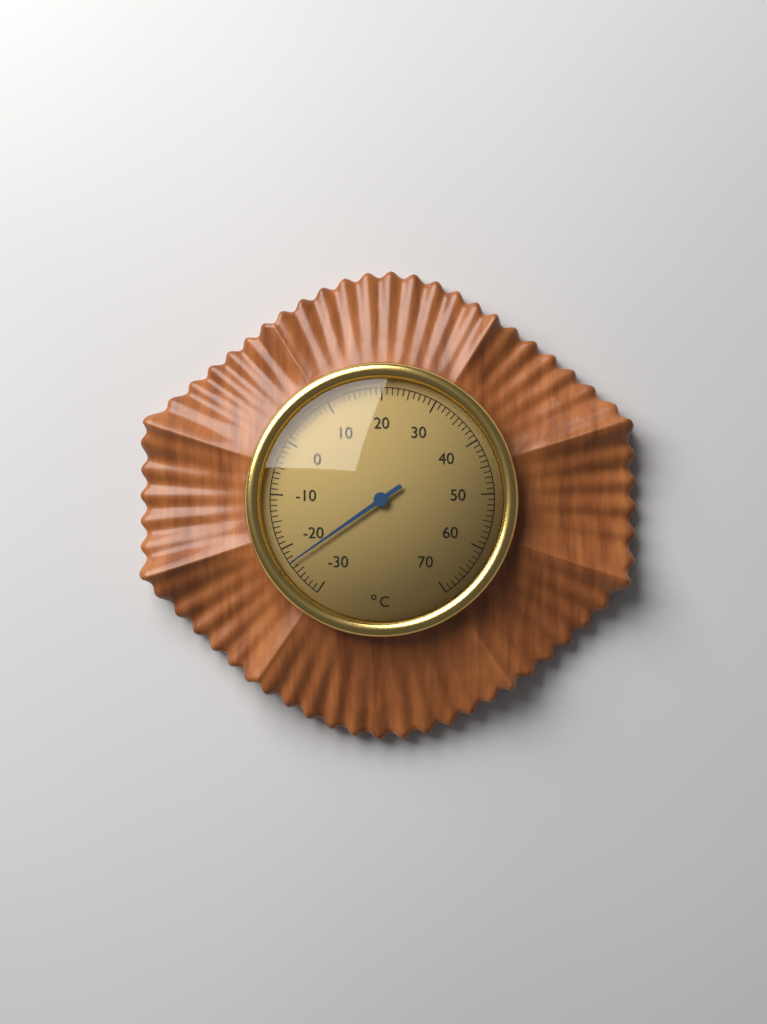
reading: -23 °C
